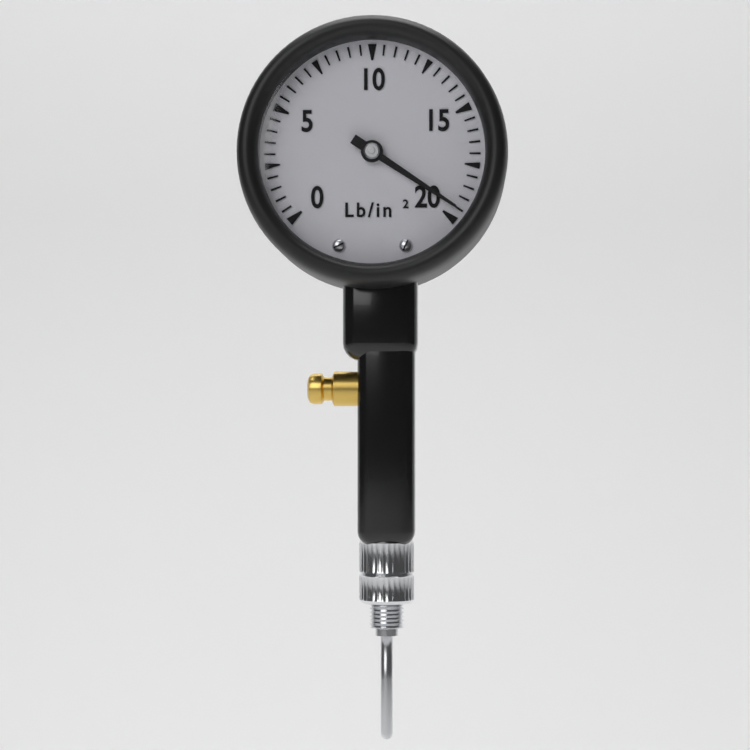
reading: 19.5 lb/in²
